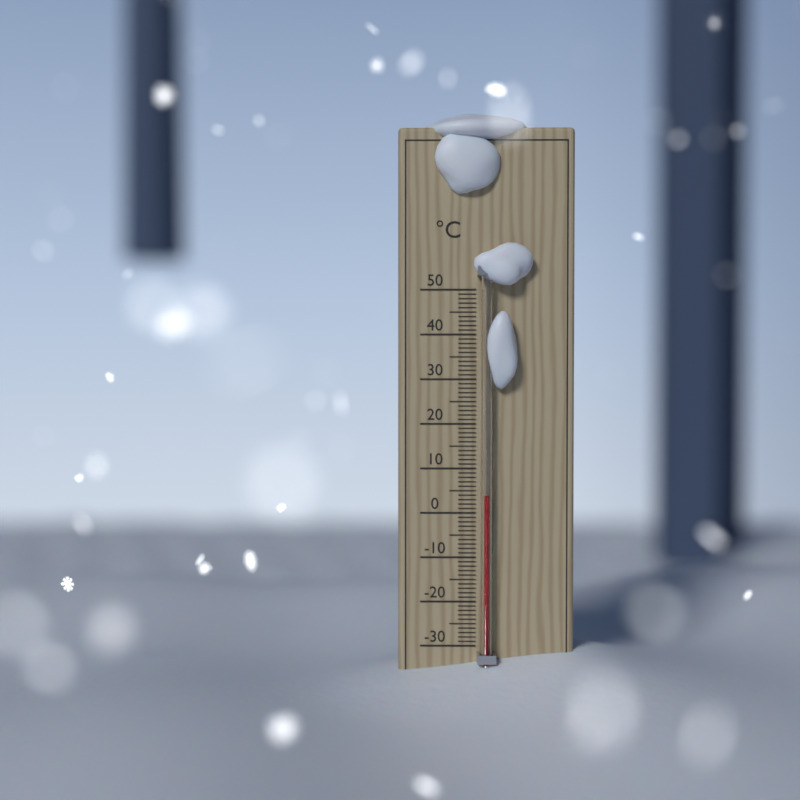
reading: 4 °C
